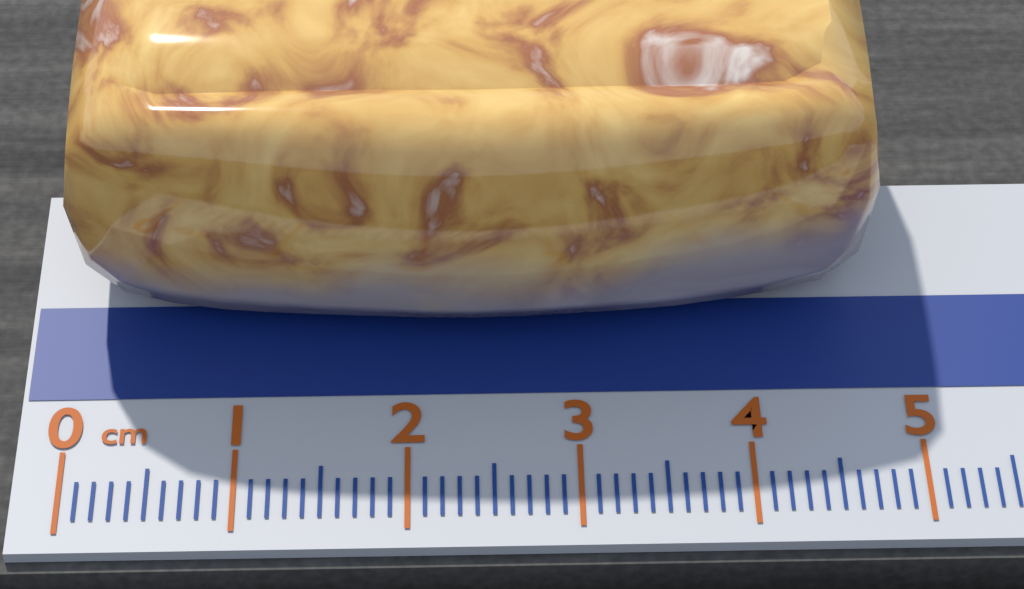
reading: 4.8 cm
